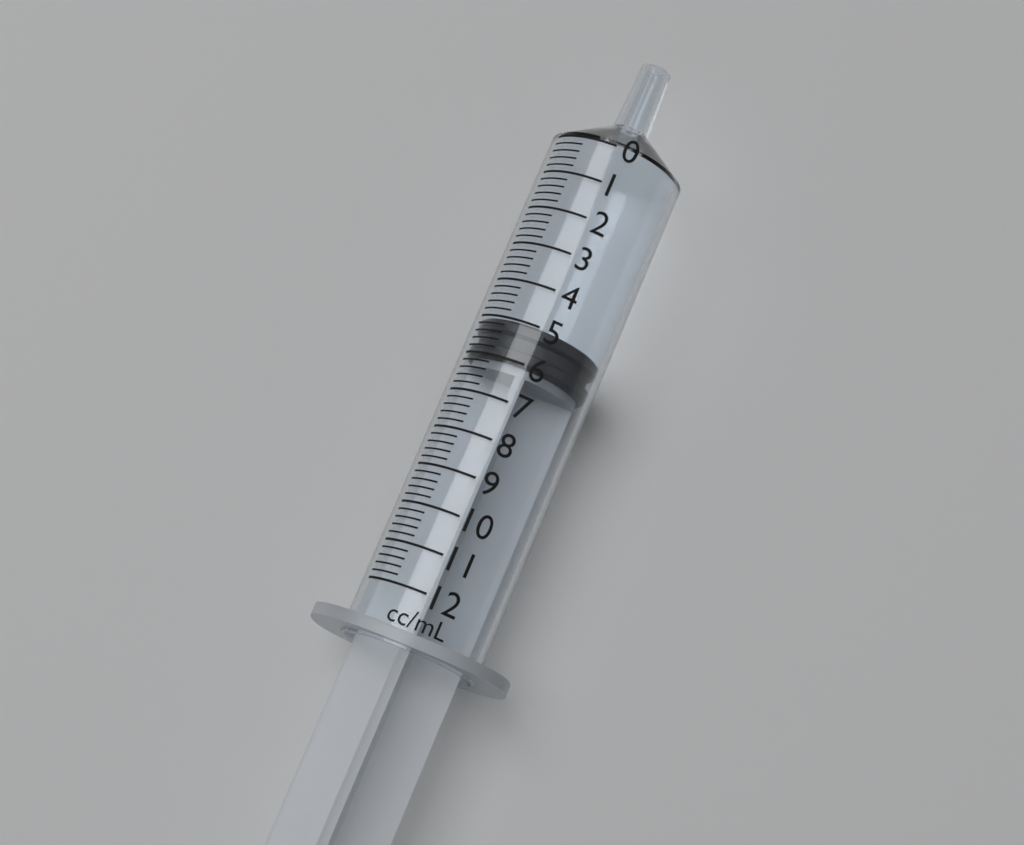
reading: 5.0 ml
